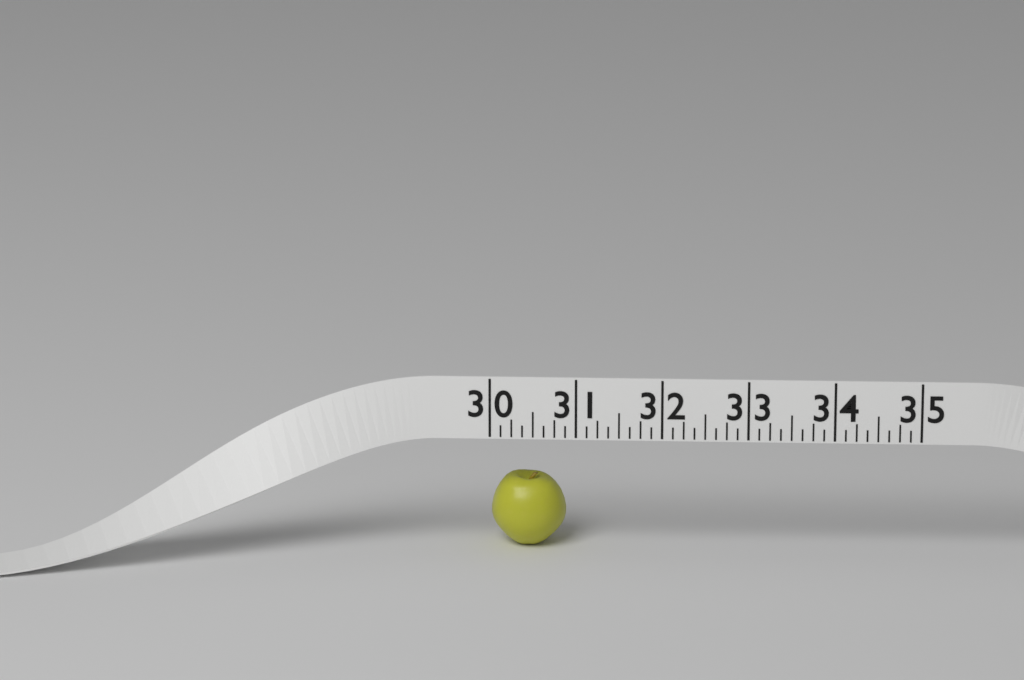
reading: 30.875 (no unit)
